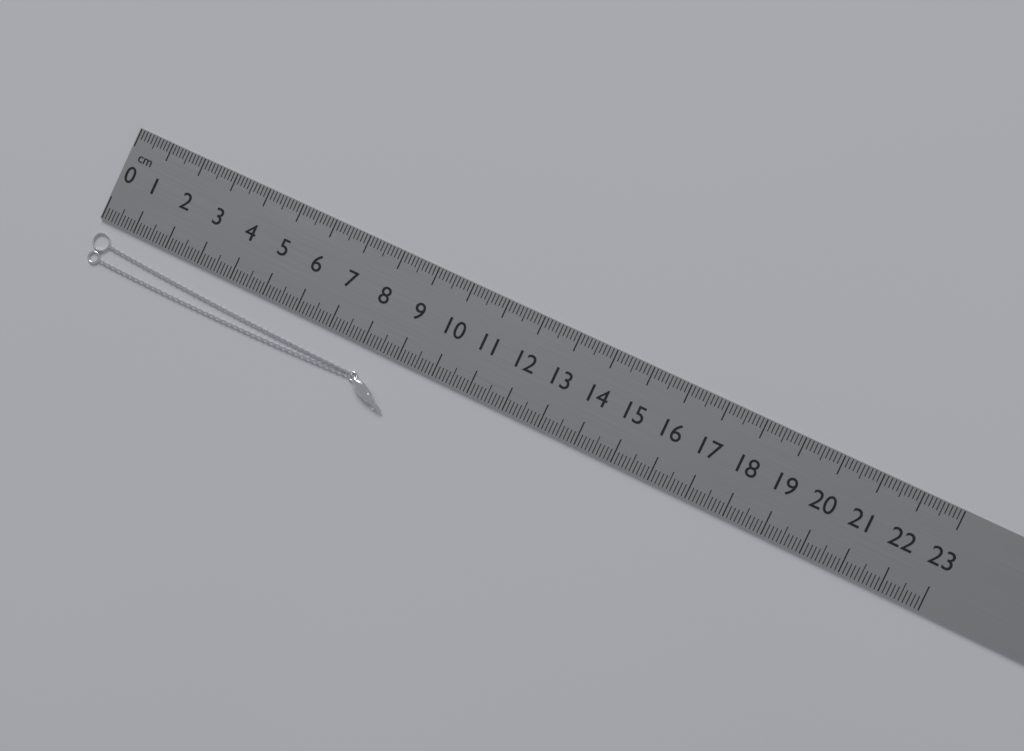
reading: 9.2 cm
